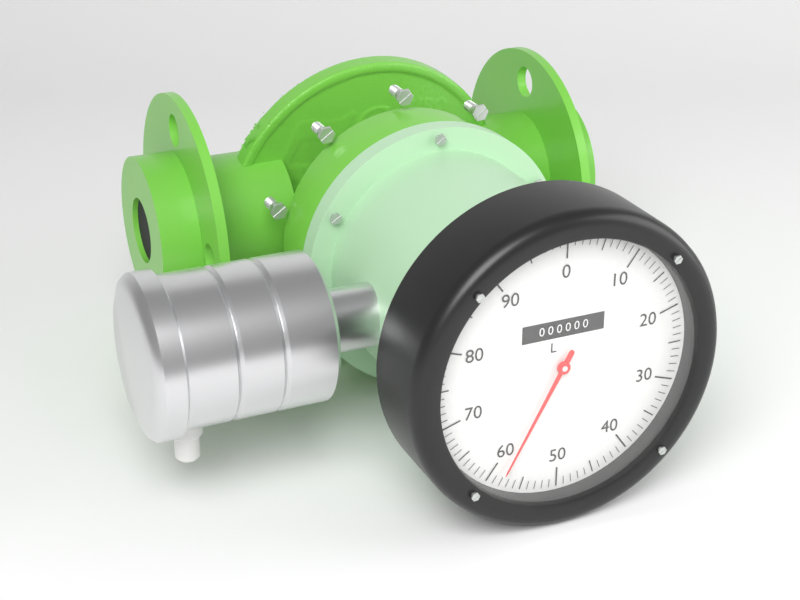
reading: 58 L
